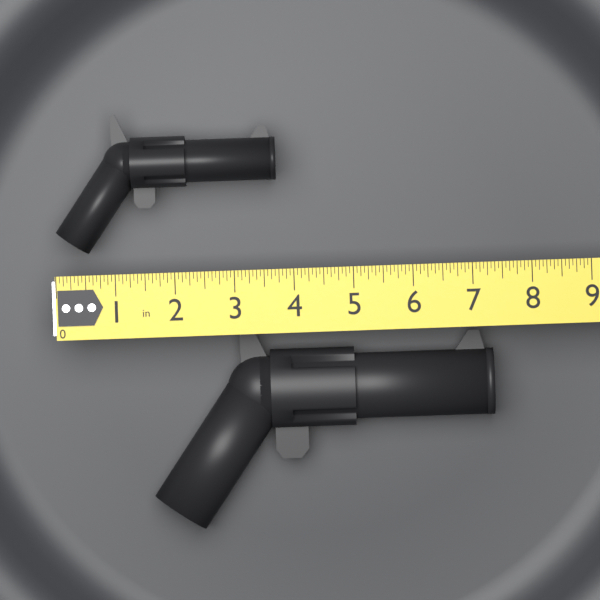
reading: 3.7500 in
